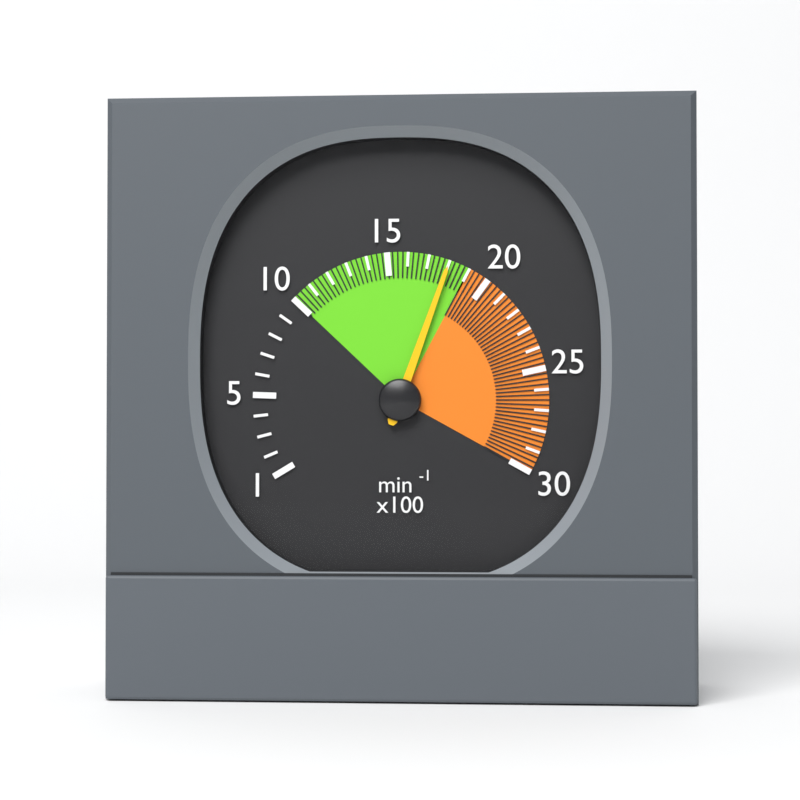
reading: 1800 min⁻¹
